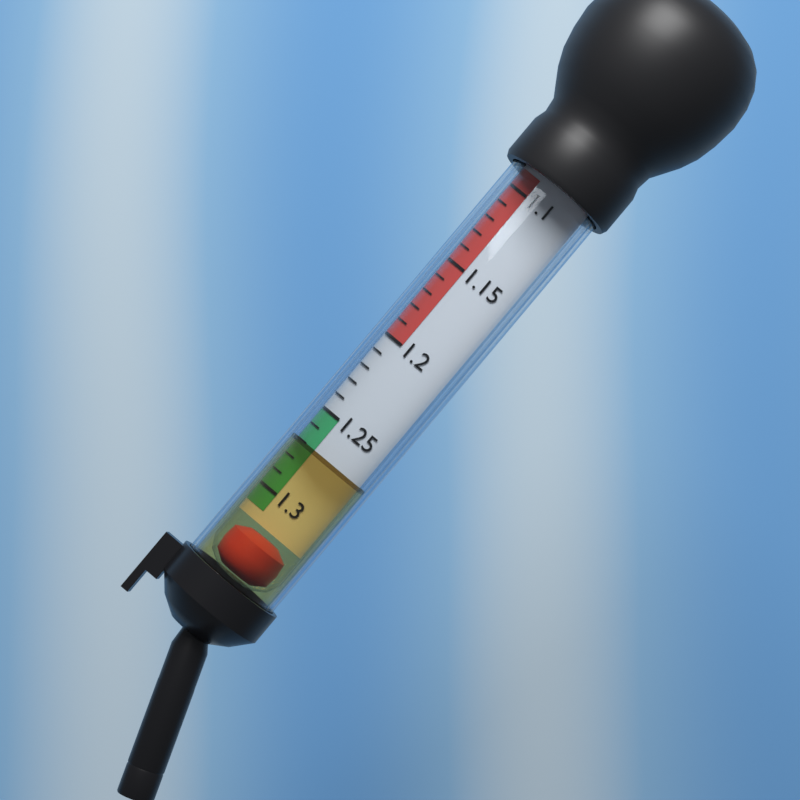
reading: 1.27 (no unit)
